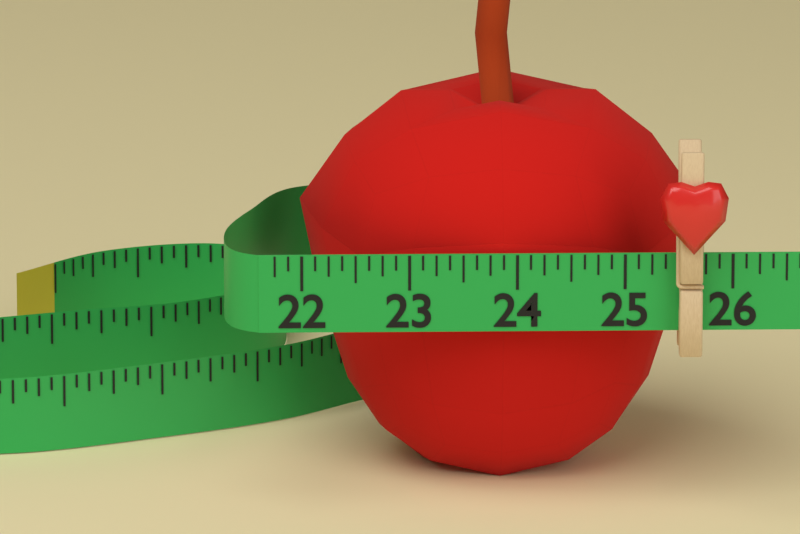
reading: 25.750 (no unit)
